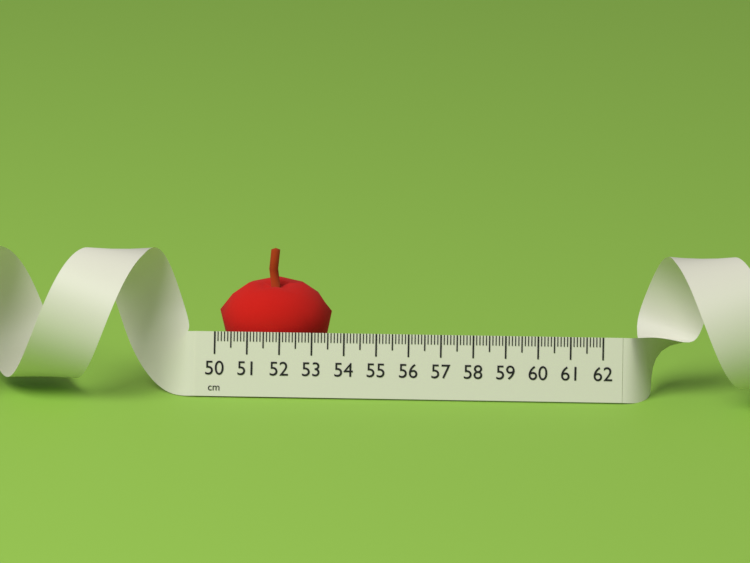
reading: 53.5 cm
